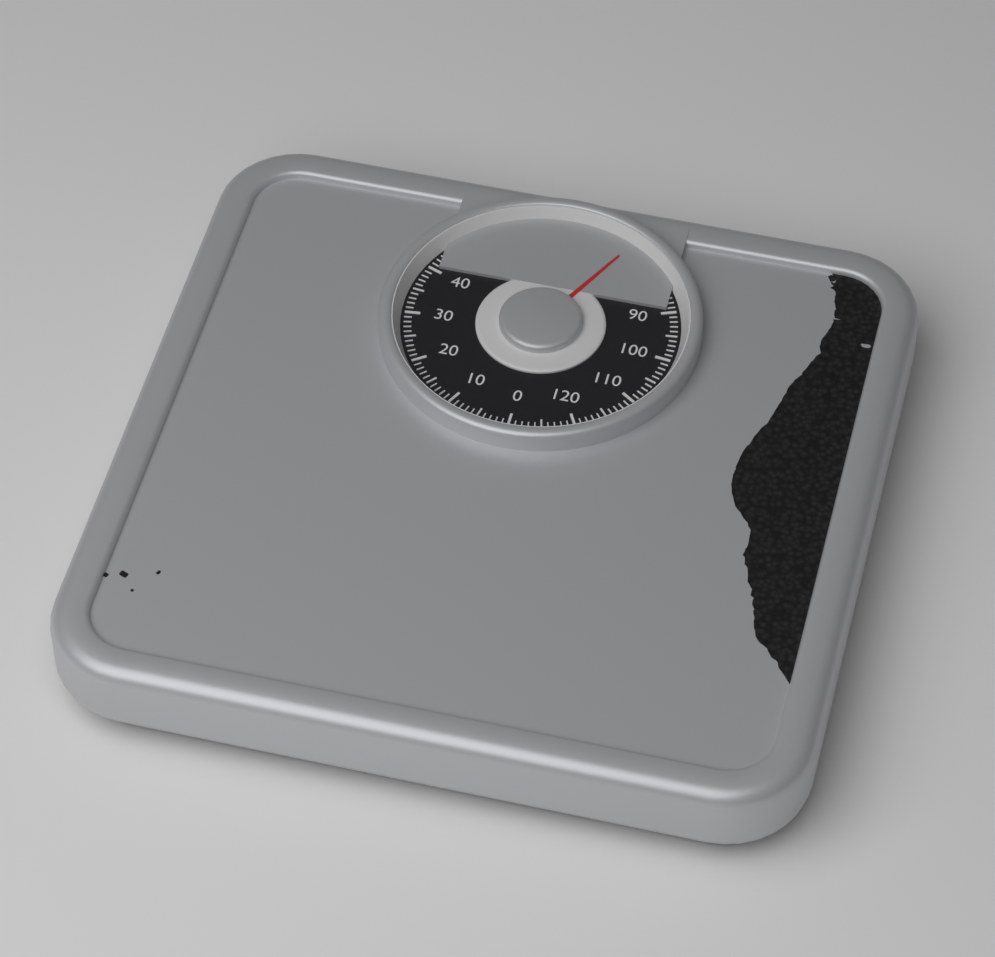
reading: 75 kg
